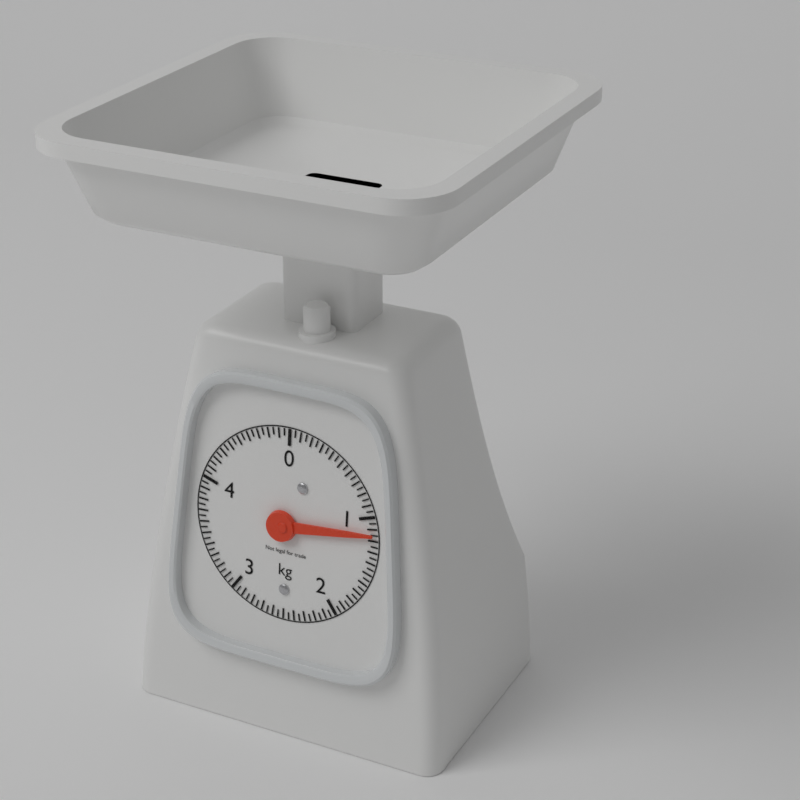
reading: 1.15 kg
